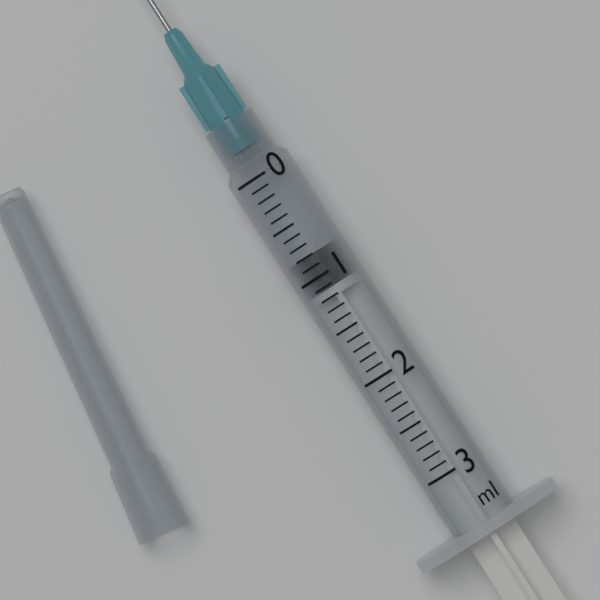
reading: 0.8 ml
